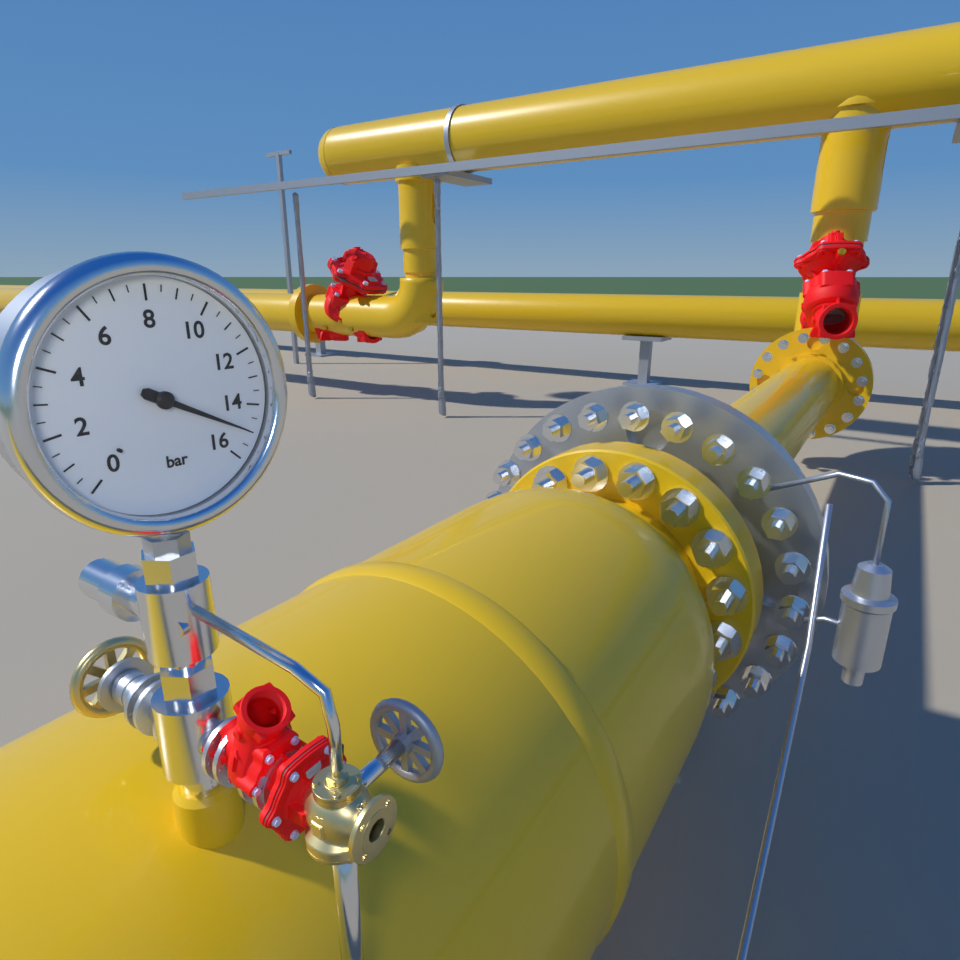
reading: 15.0 bar
